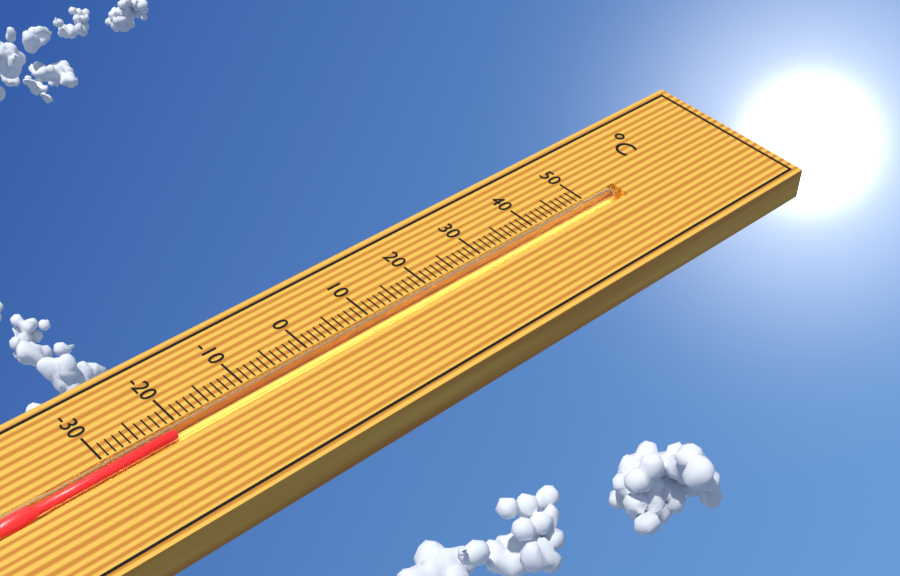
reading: -21 °C
